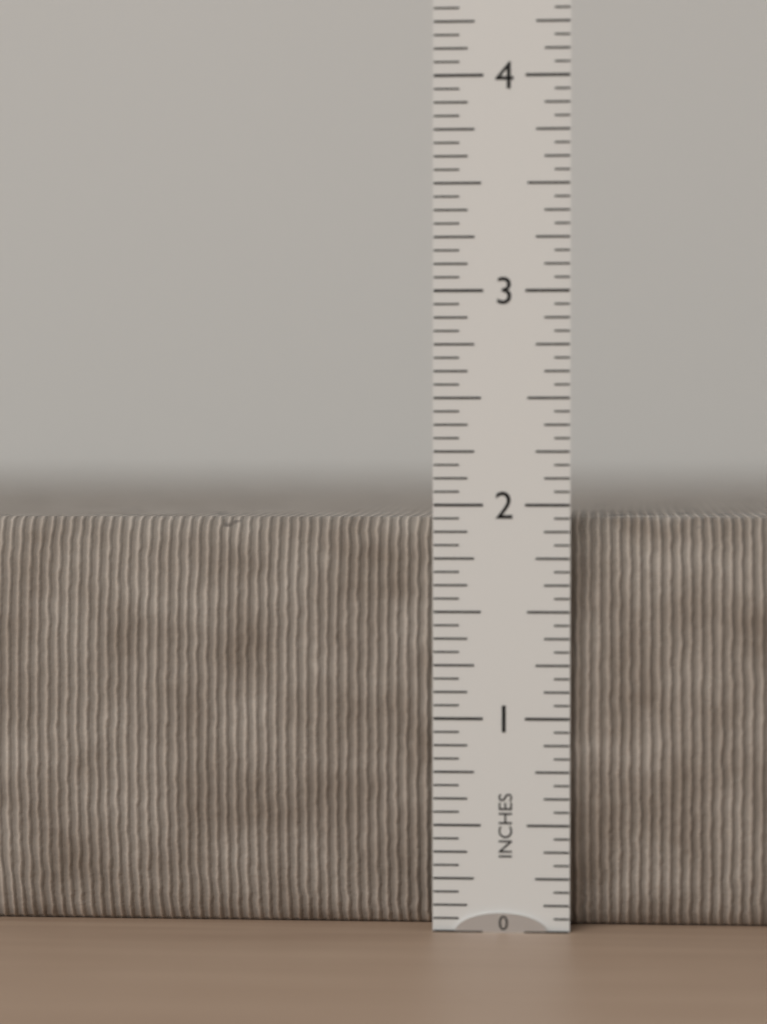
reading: 1.9375 in
